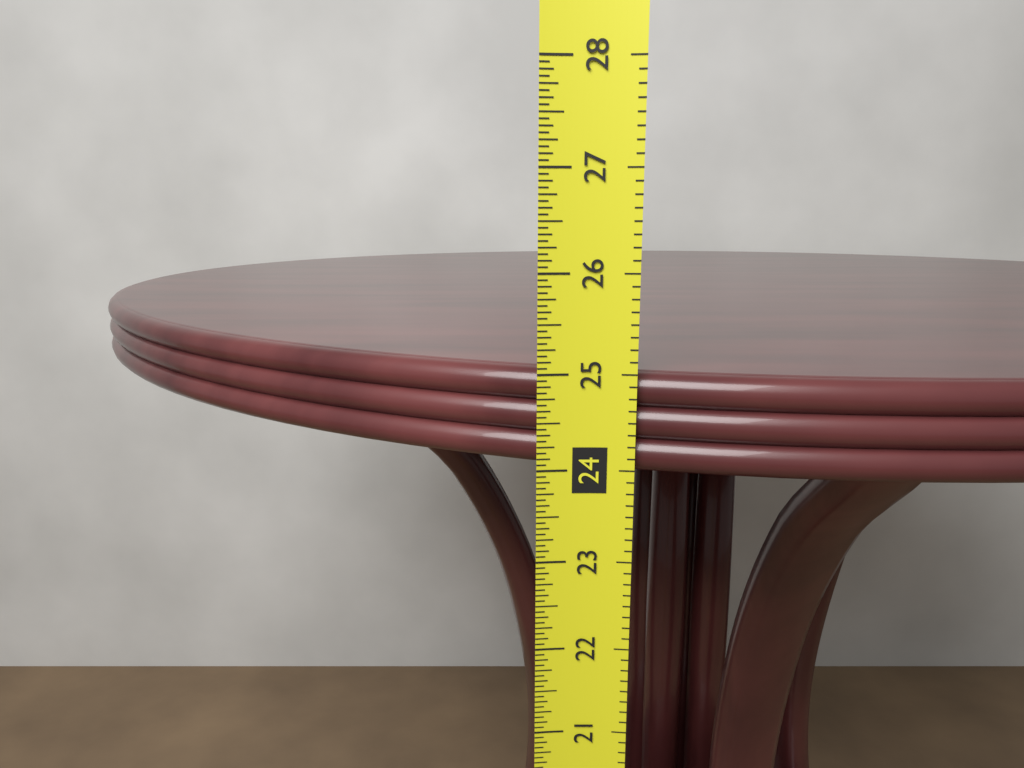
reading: 25.0000 in
